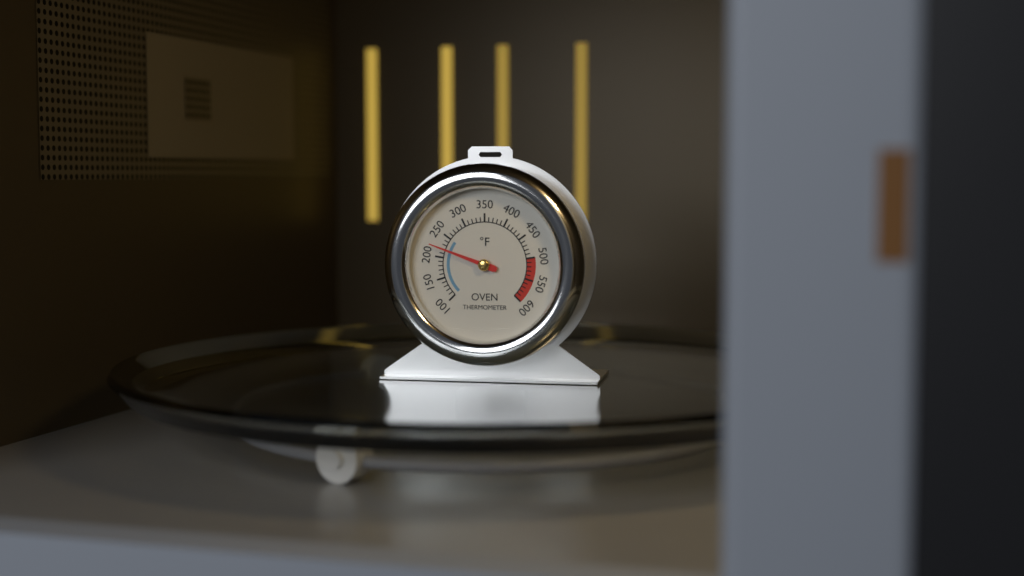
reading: 220 °F
